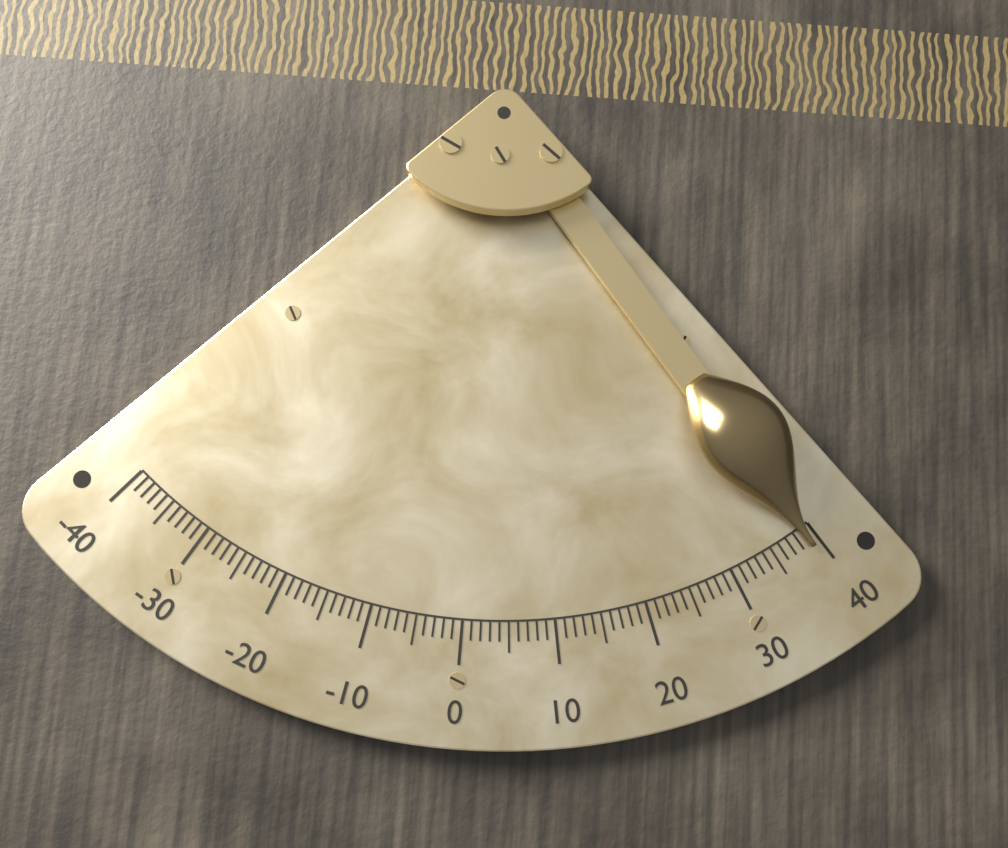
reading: 39 (no unit)
